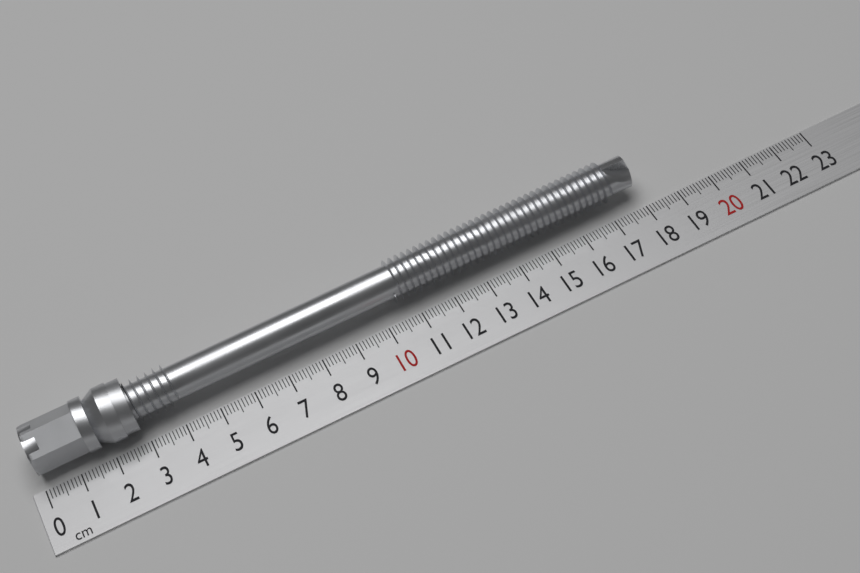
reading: 18.0 cm
